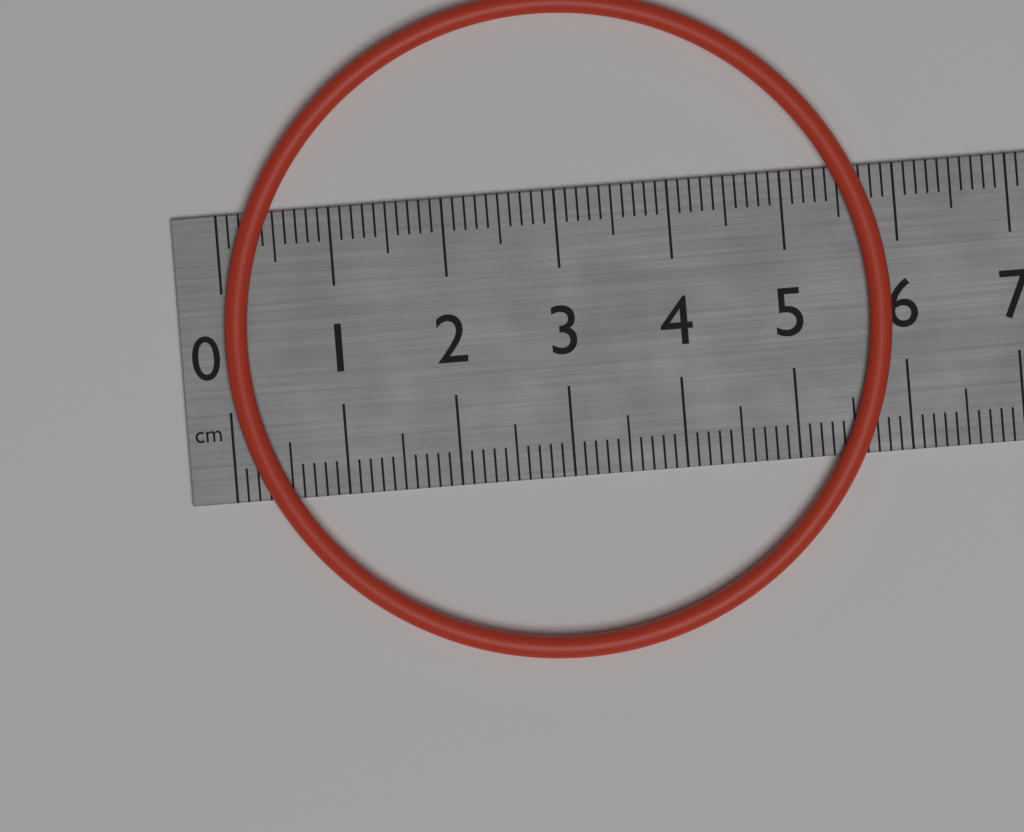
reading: 5.9 cm
